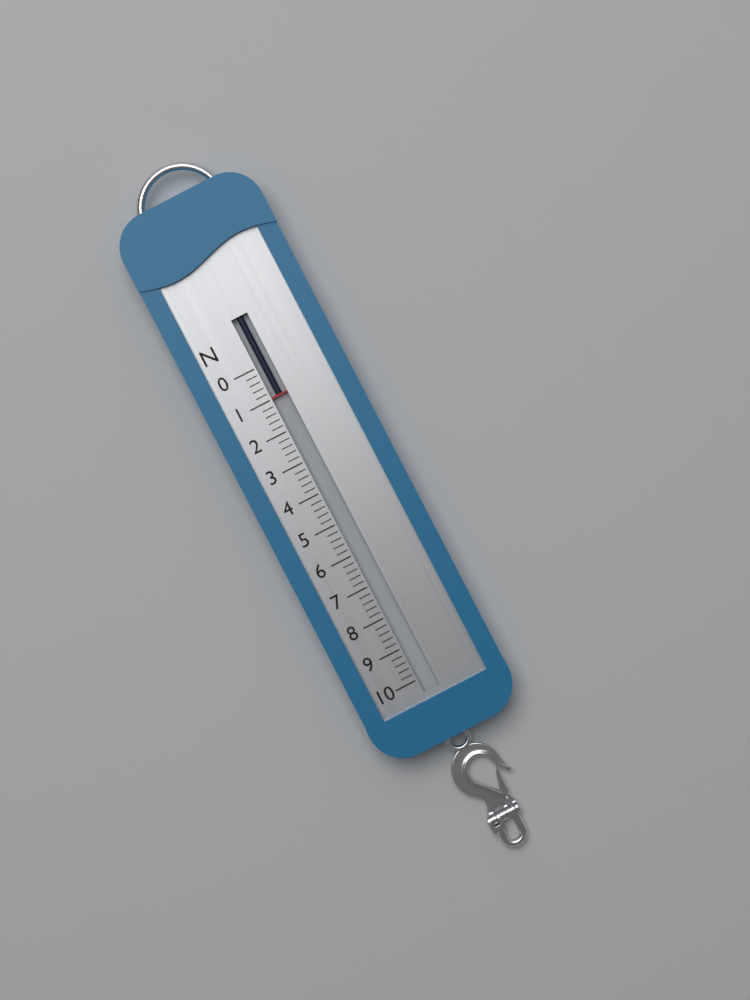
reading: 1.0 N
